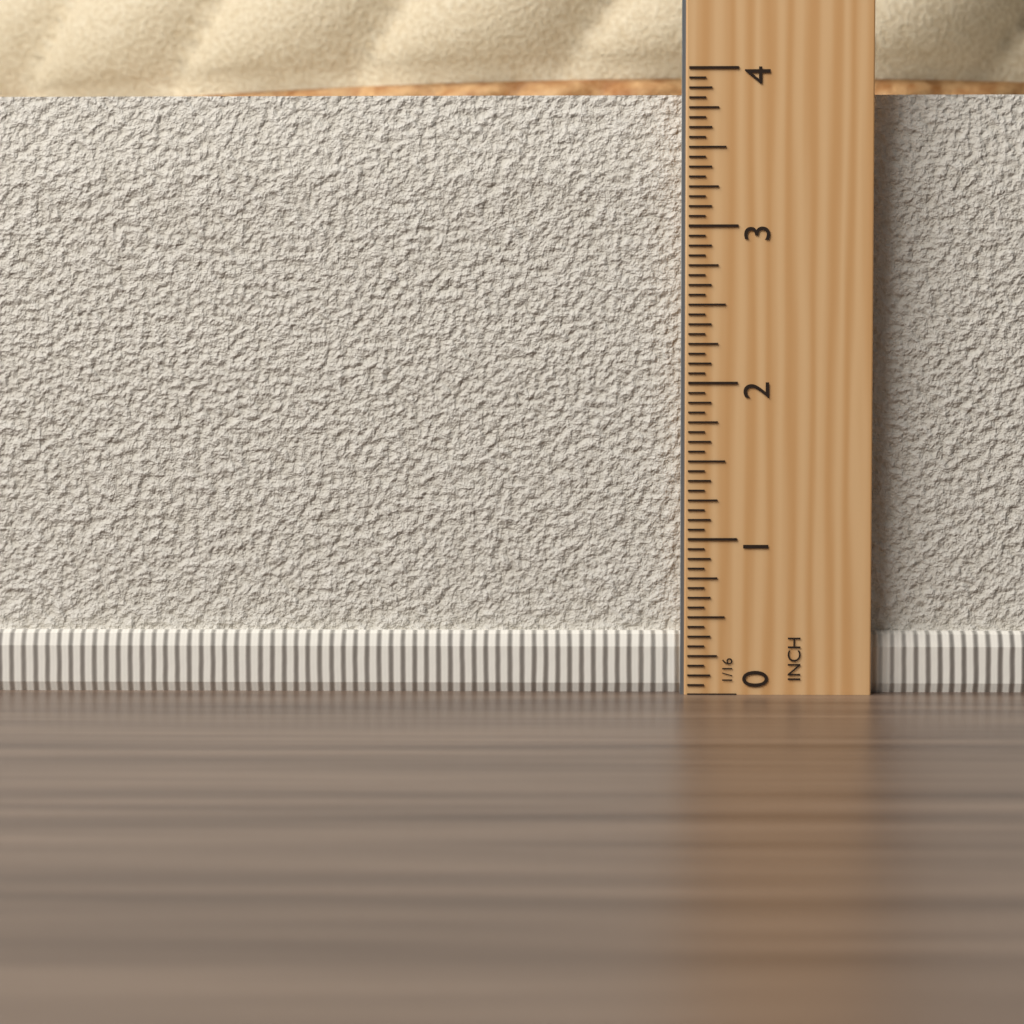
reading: 3.8750 in
